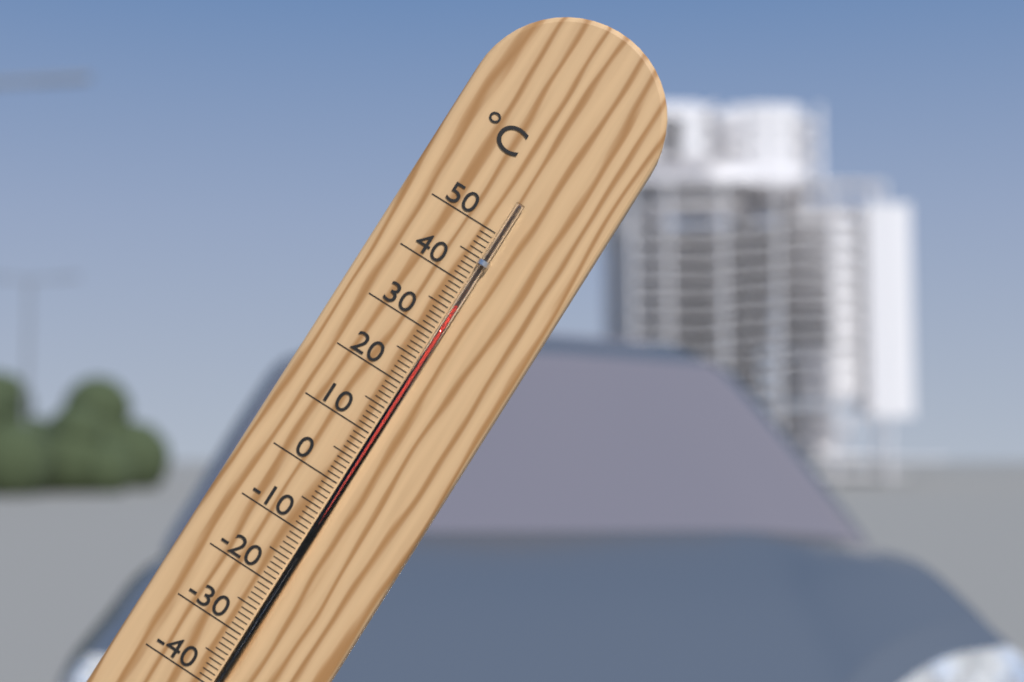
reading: 36 °C
